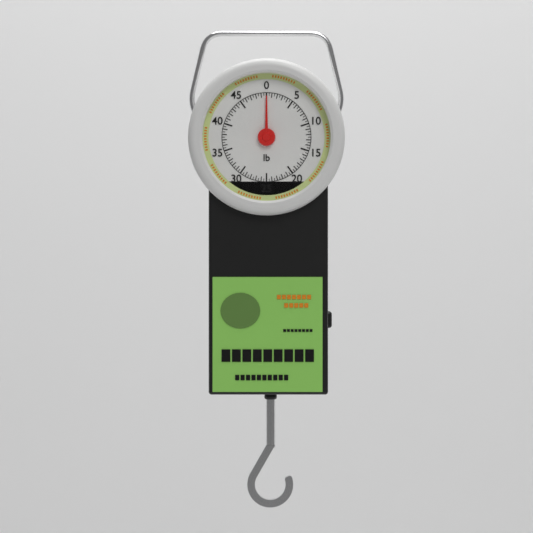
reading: 0.0 lb
